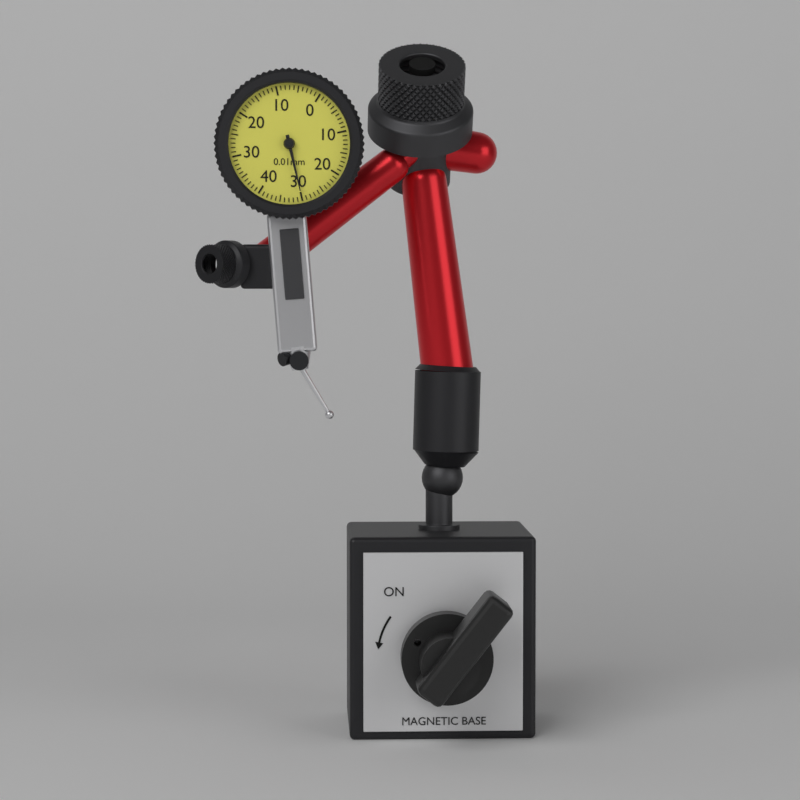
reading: 0.30 mm
